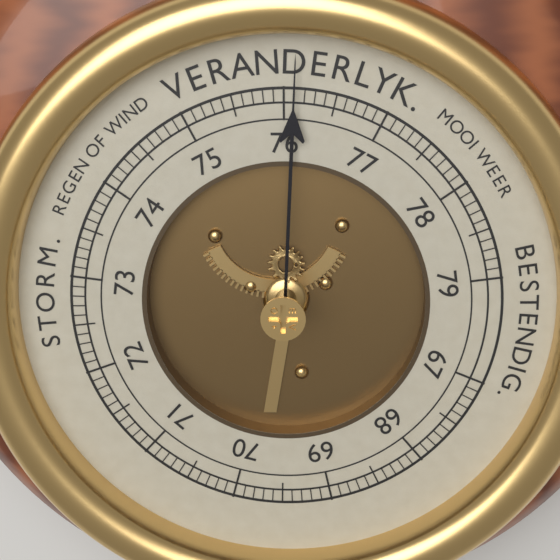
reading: 76.1 (no unit)
